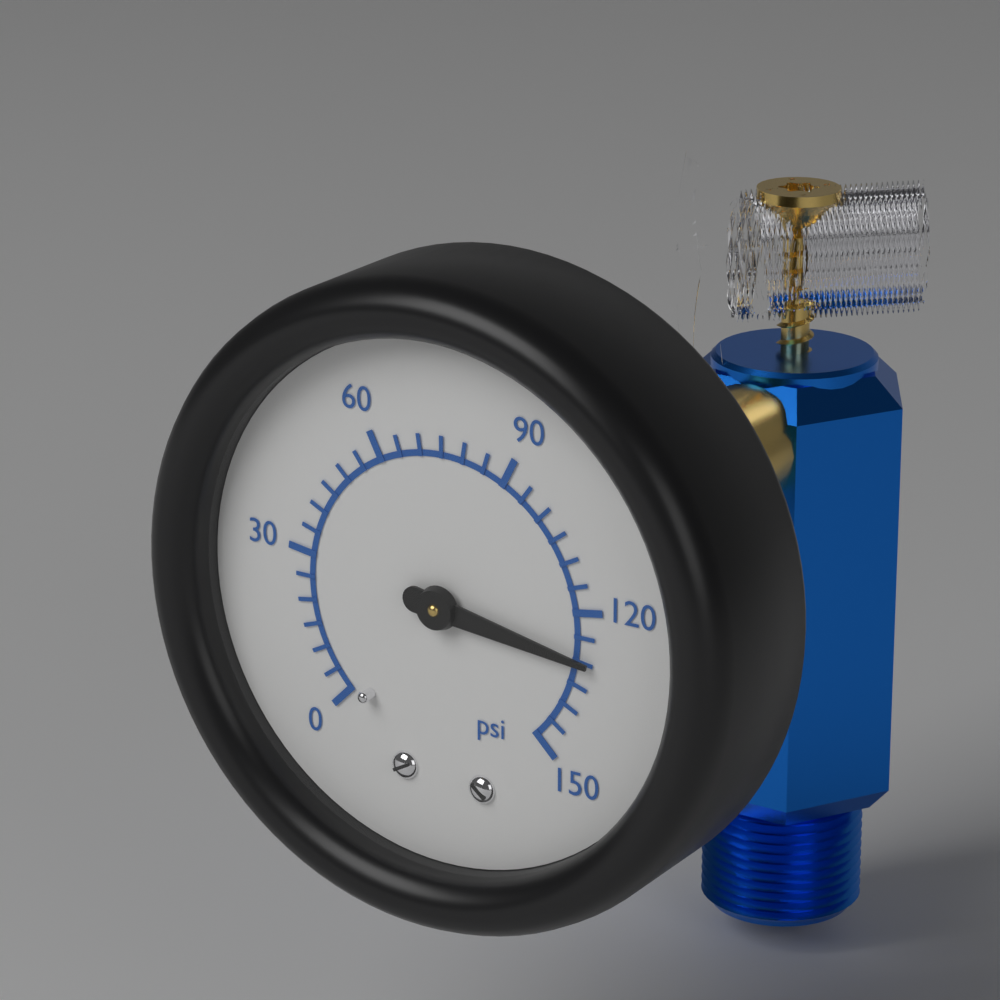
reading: 130 psi
